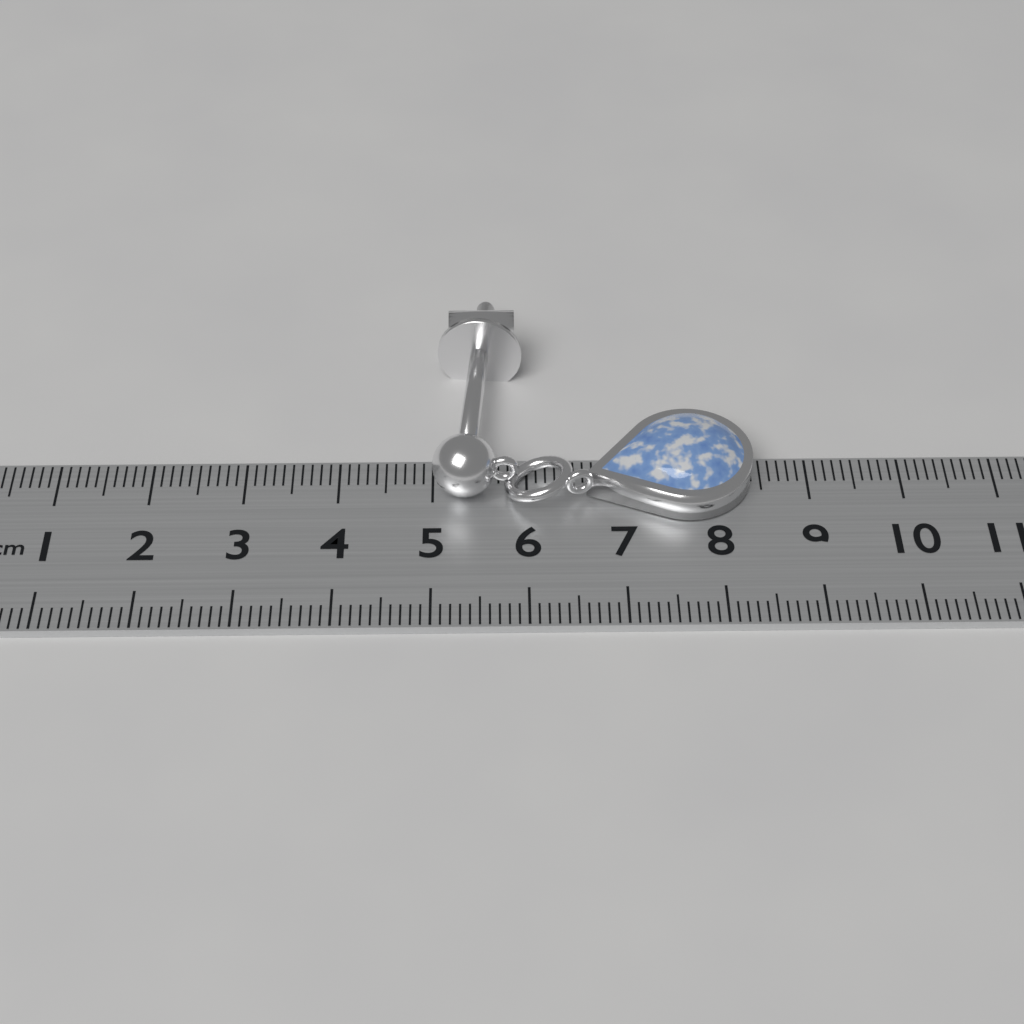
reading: 8.4 cm
